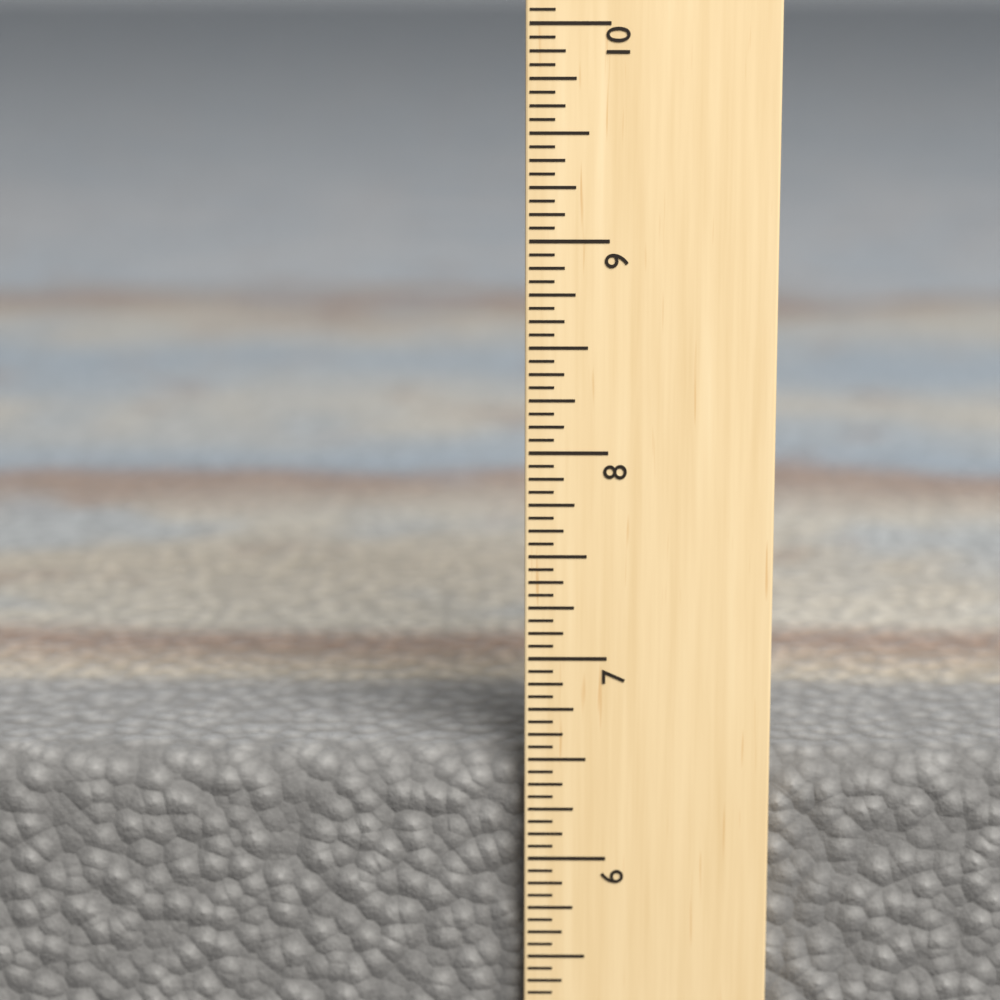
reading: 6.5000 in
